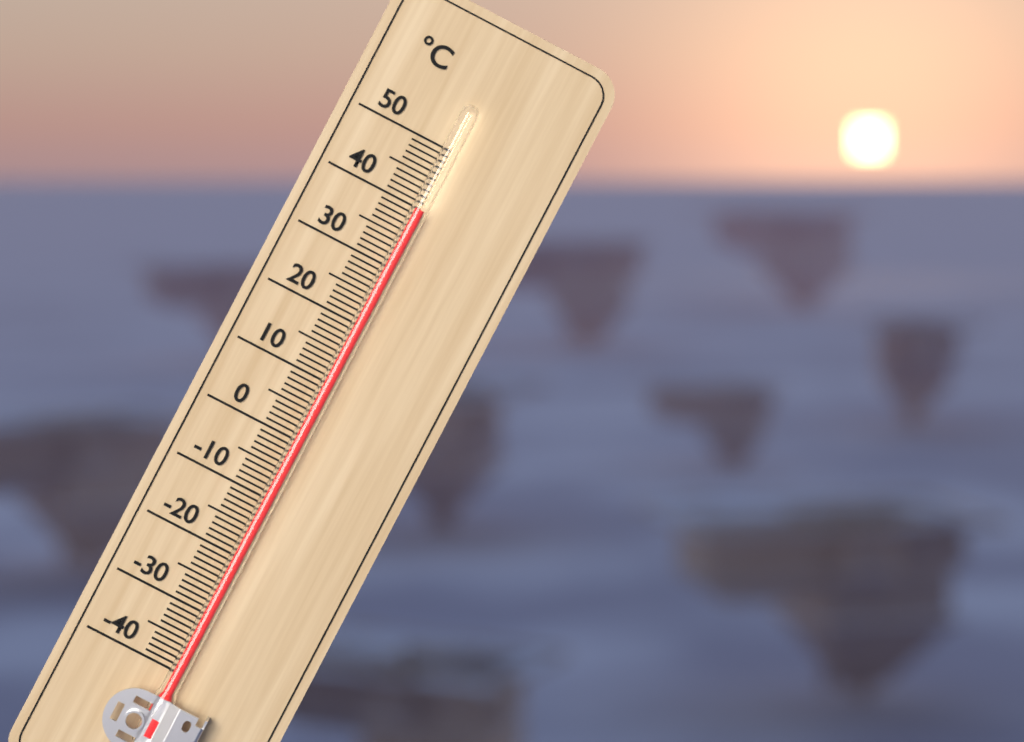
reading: 40 °C
